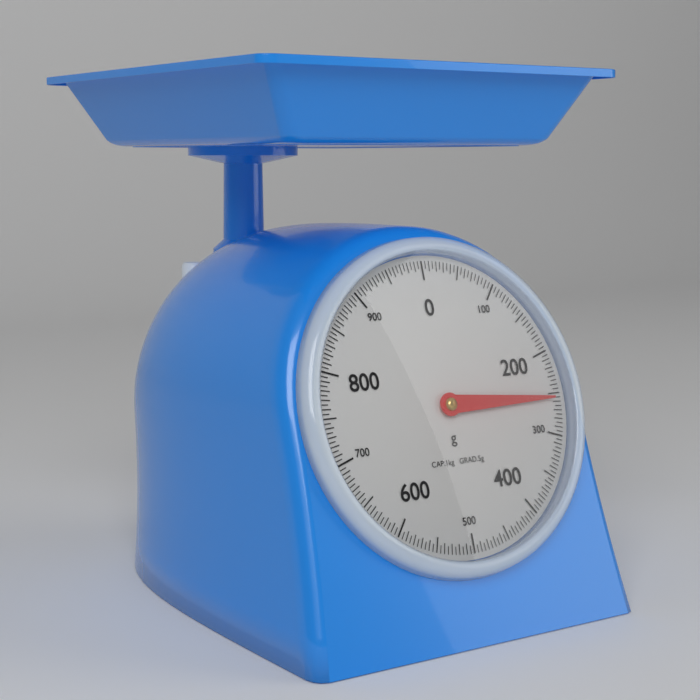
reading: 255 g
